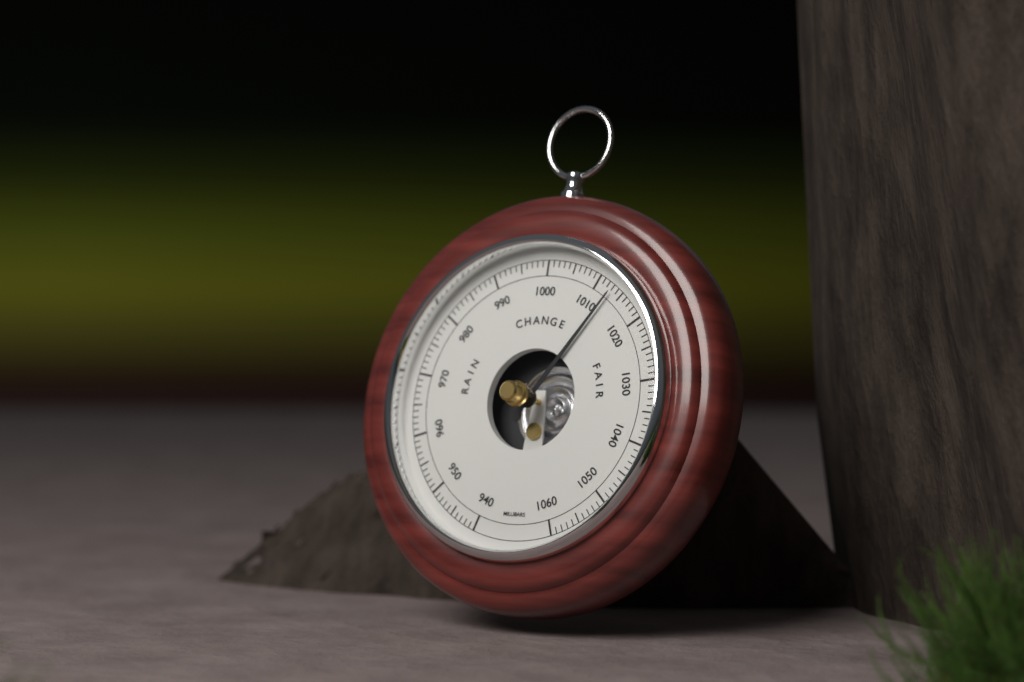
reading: 1013 mbar
